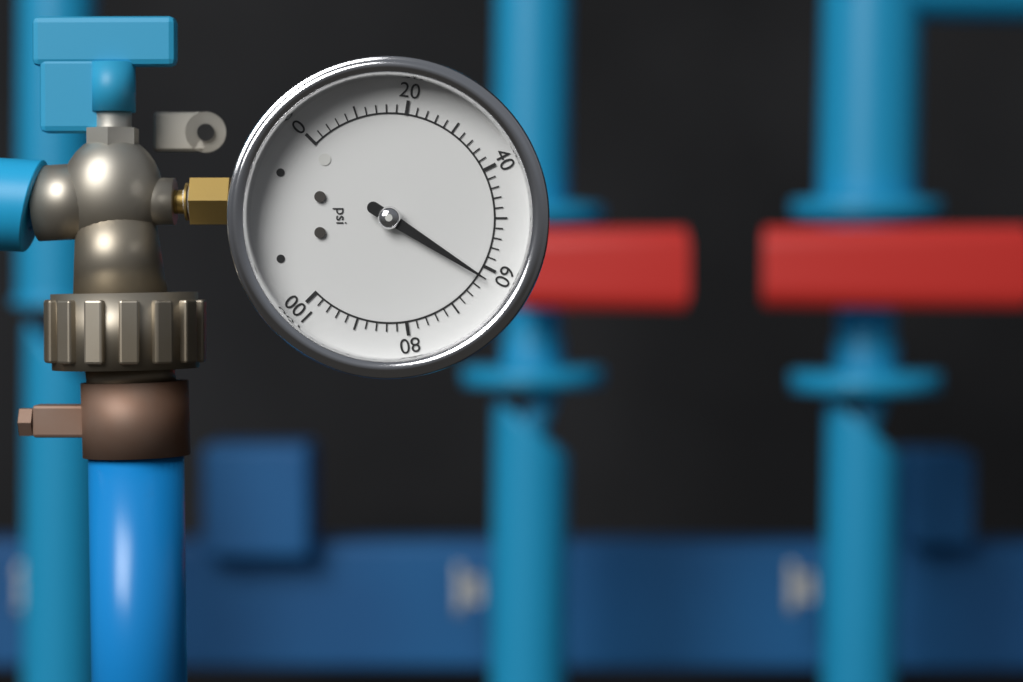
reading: 62 psi
